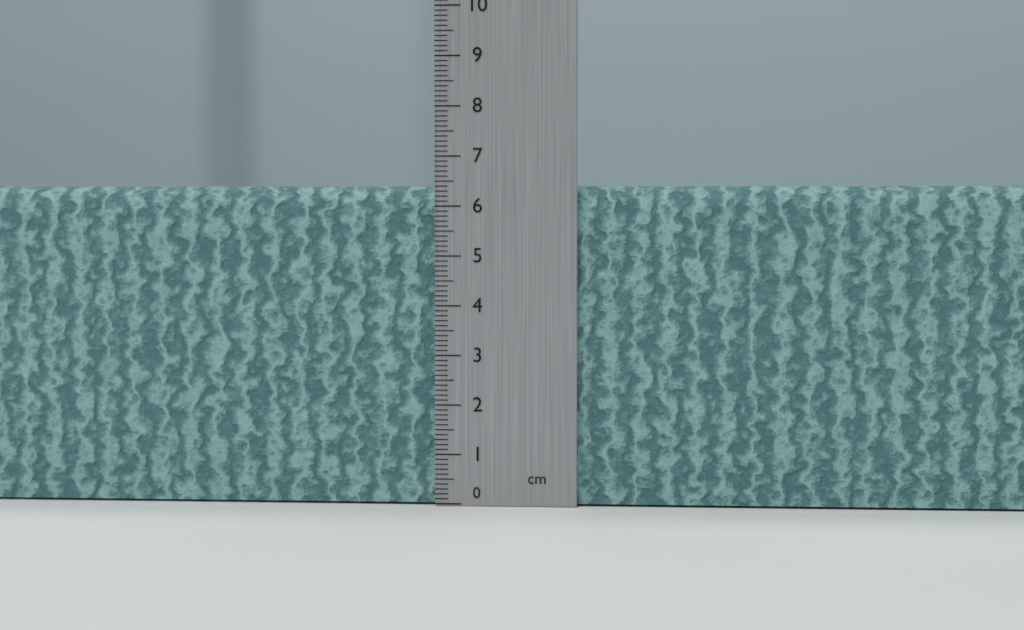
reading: 6.4 cm
